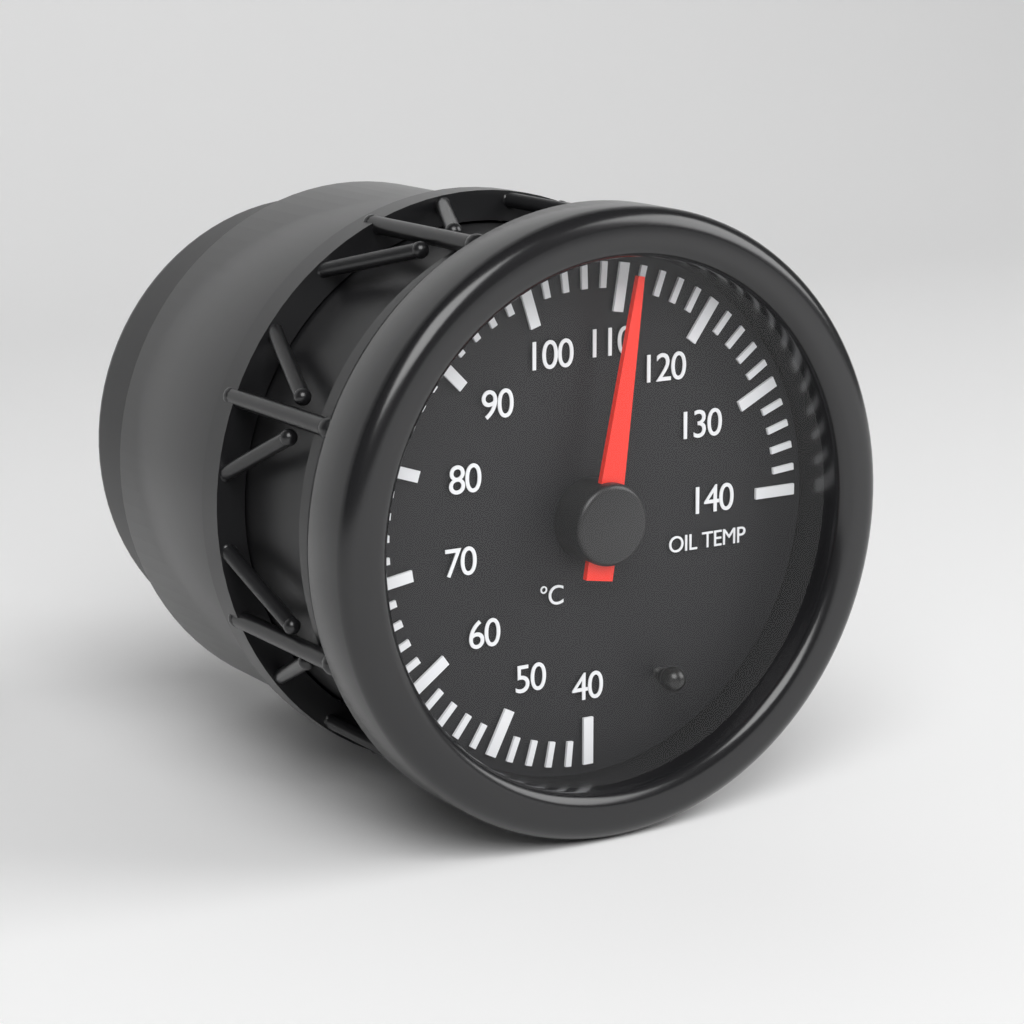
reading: 110 °C
